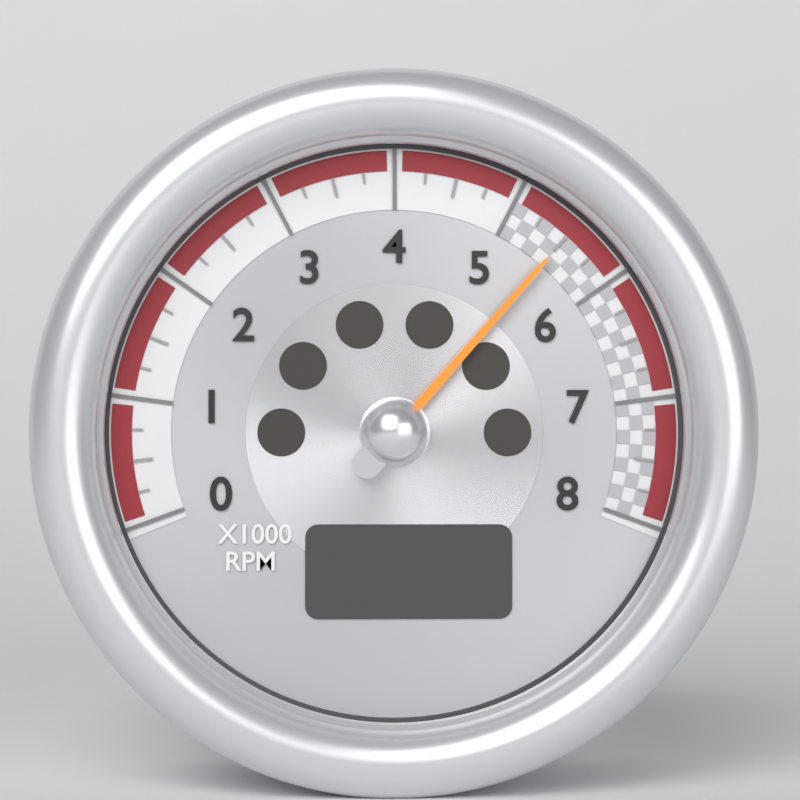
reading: 5.50 x1000 RPM
